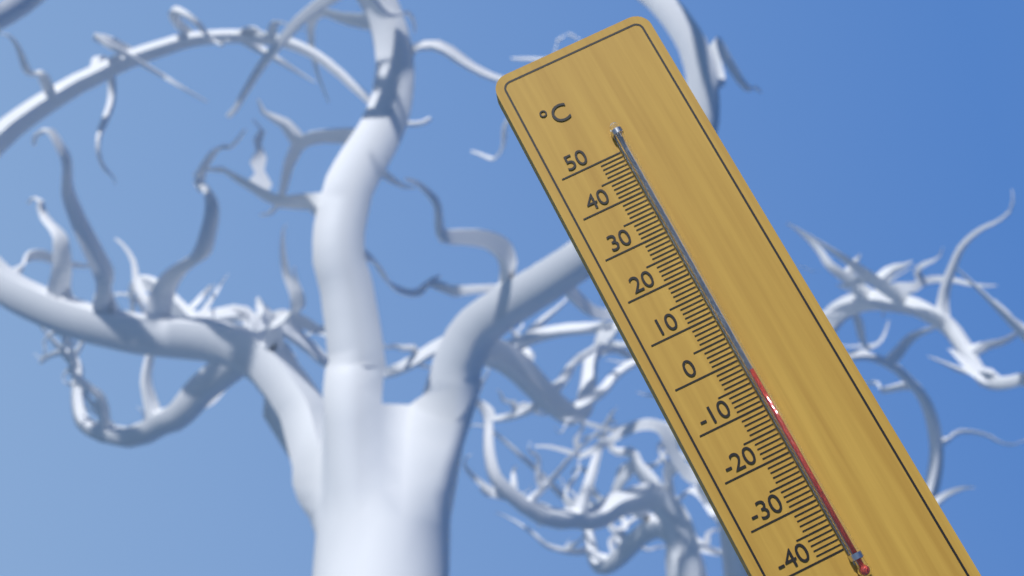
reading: -3 °C
